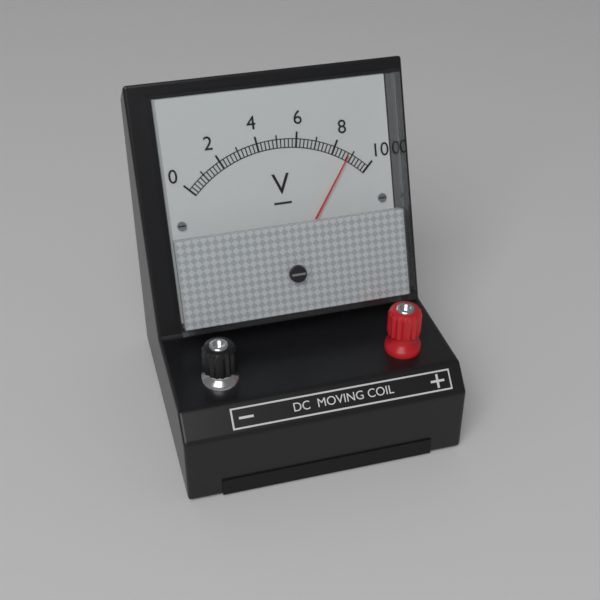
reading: 8.8 V
